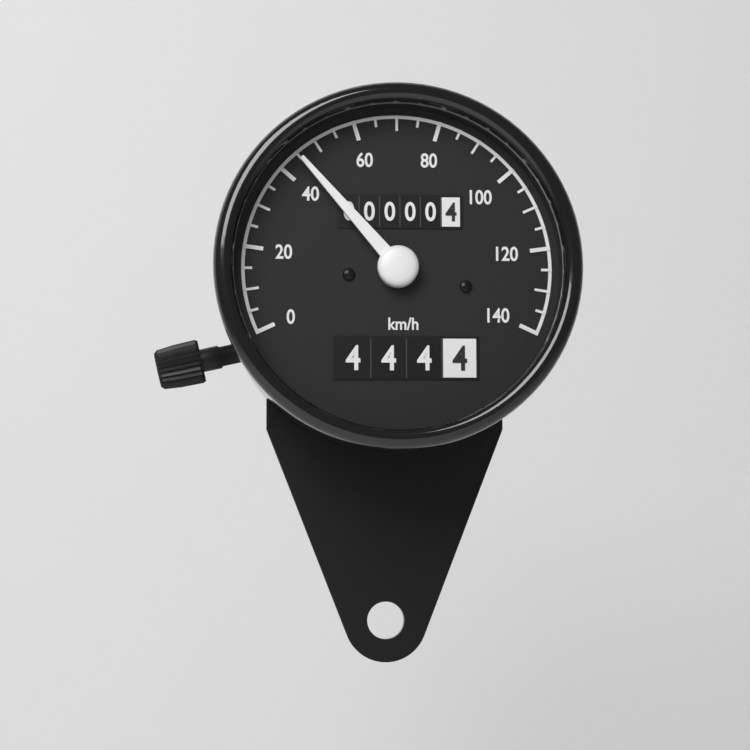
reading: 45 km/h
